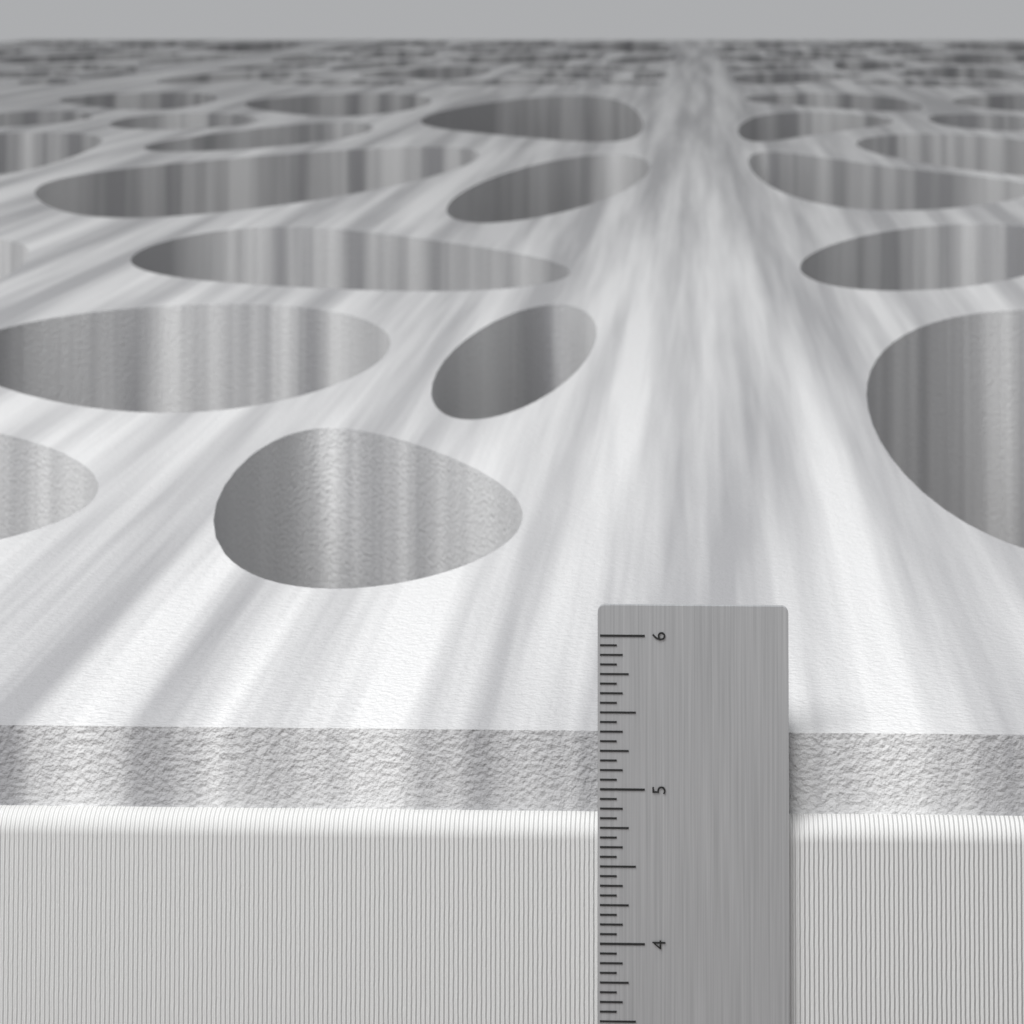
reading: 5.3125 in
